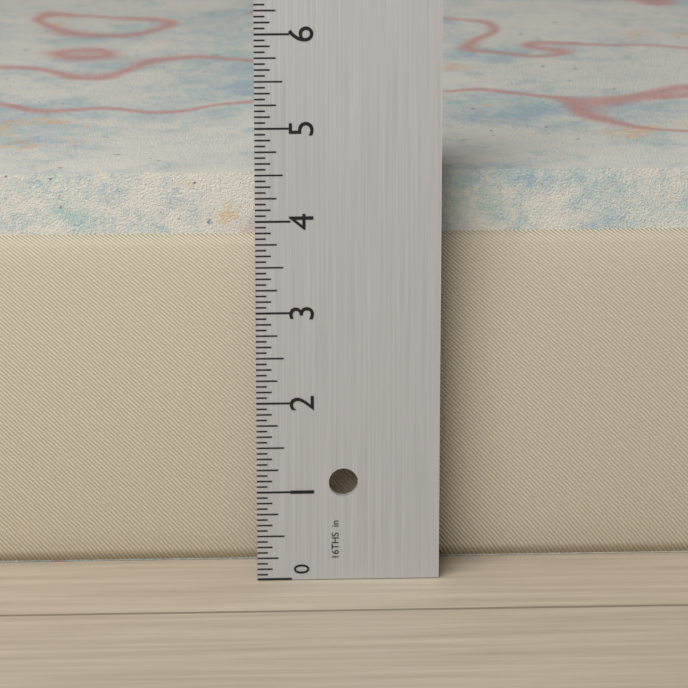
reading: 4.3750 in
